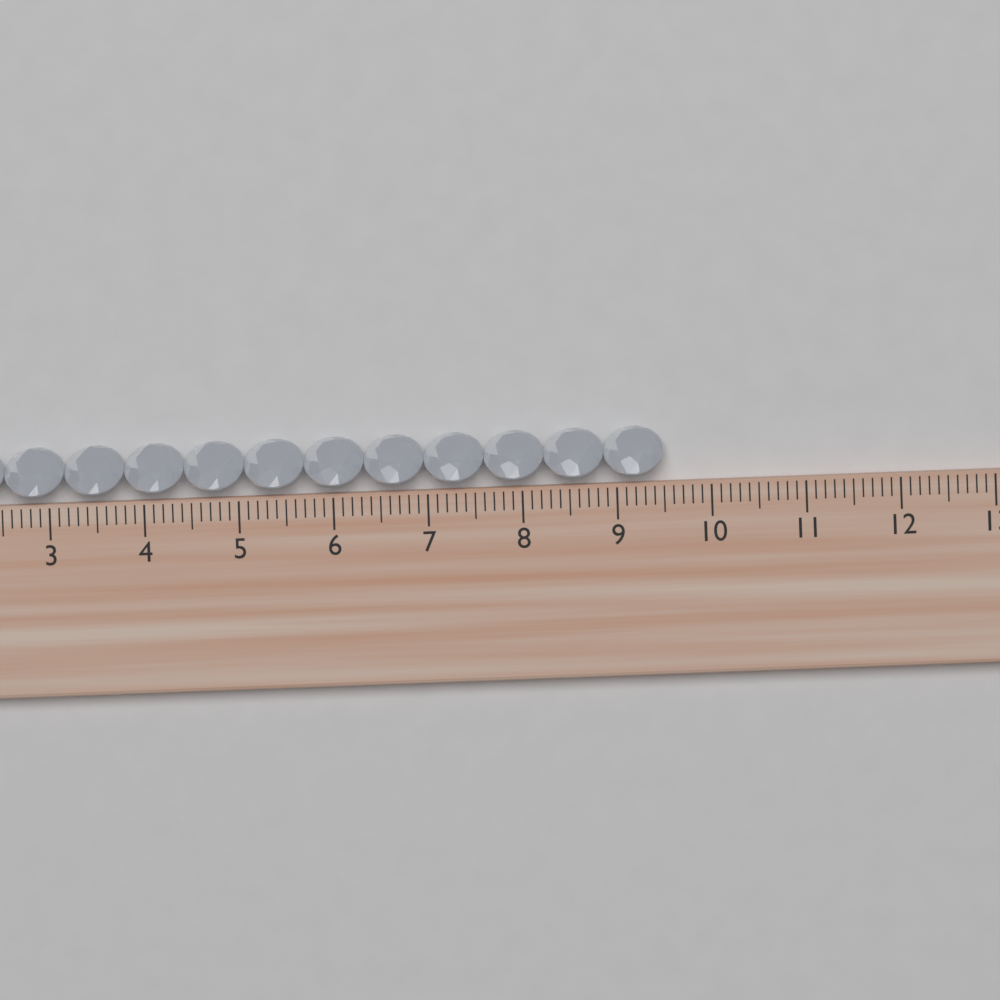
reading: 9.5 cm
